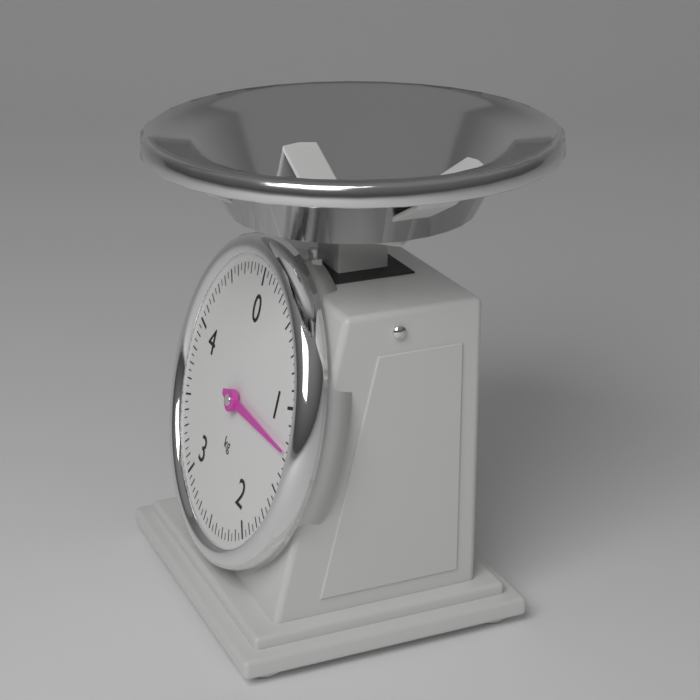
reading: 1.25 kg
